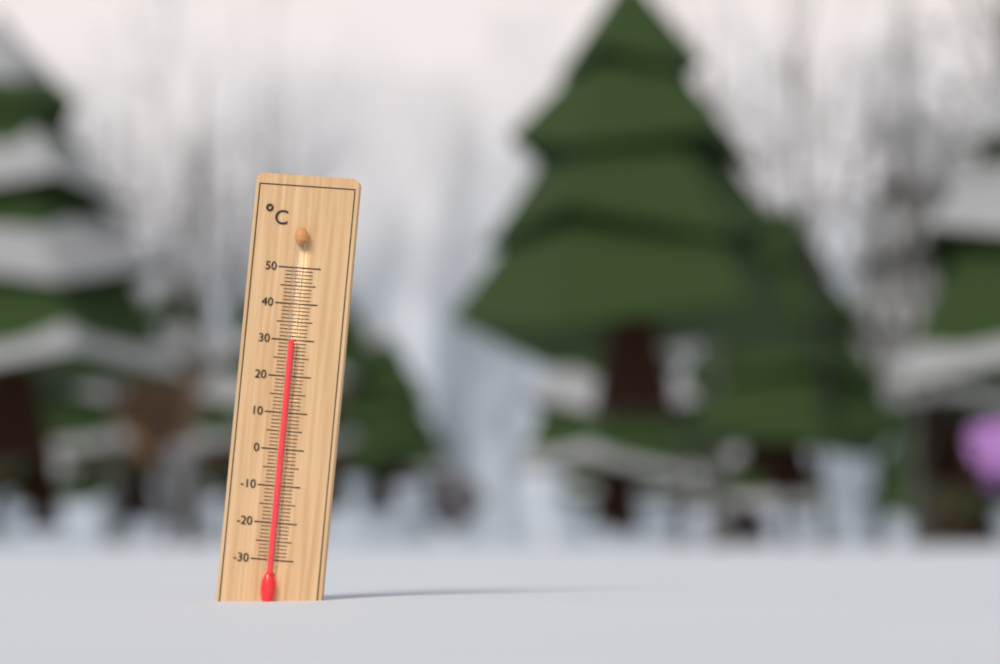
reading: 30 °C
